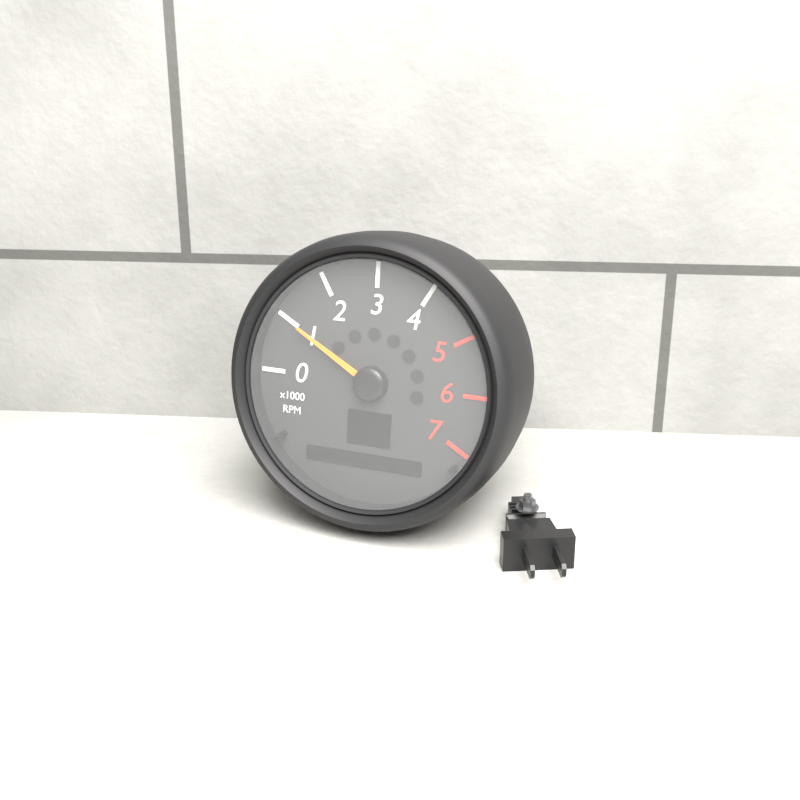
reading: 1000 RPM
